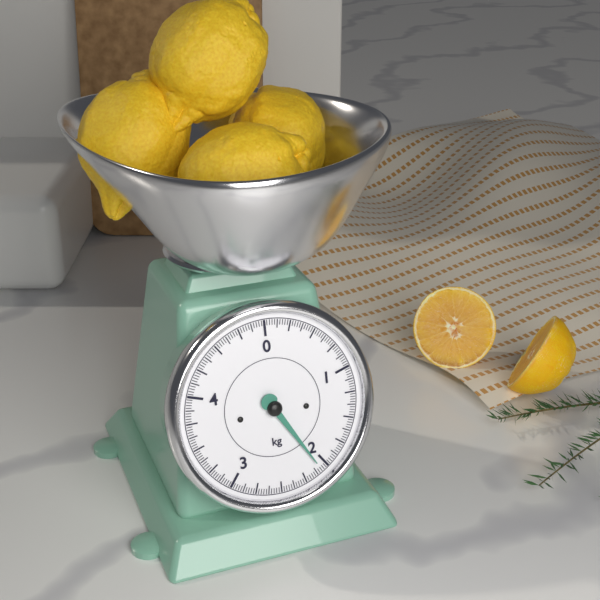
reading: 2.075 kg
